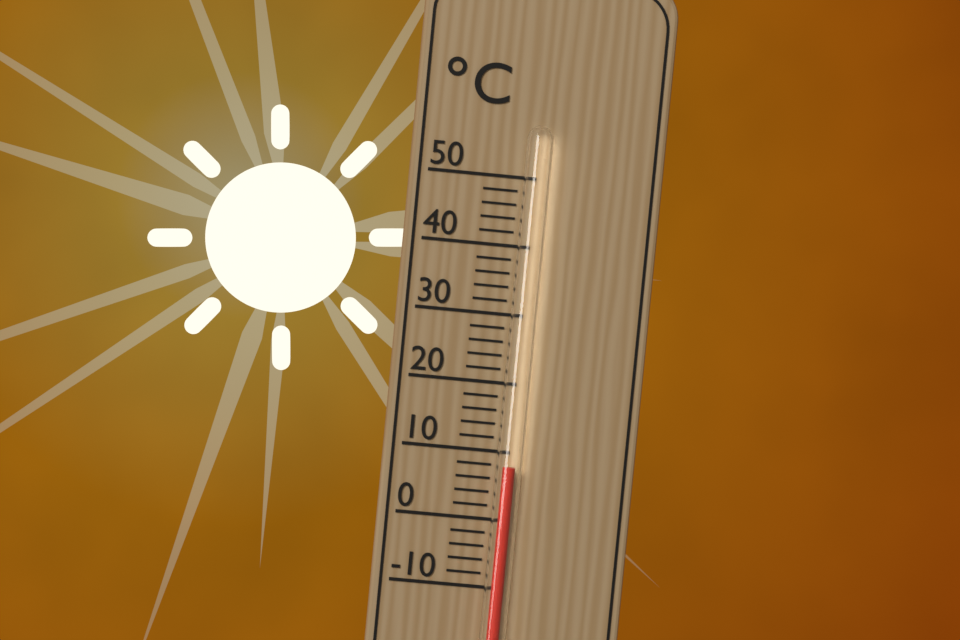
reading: 8 °C
